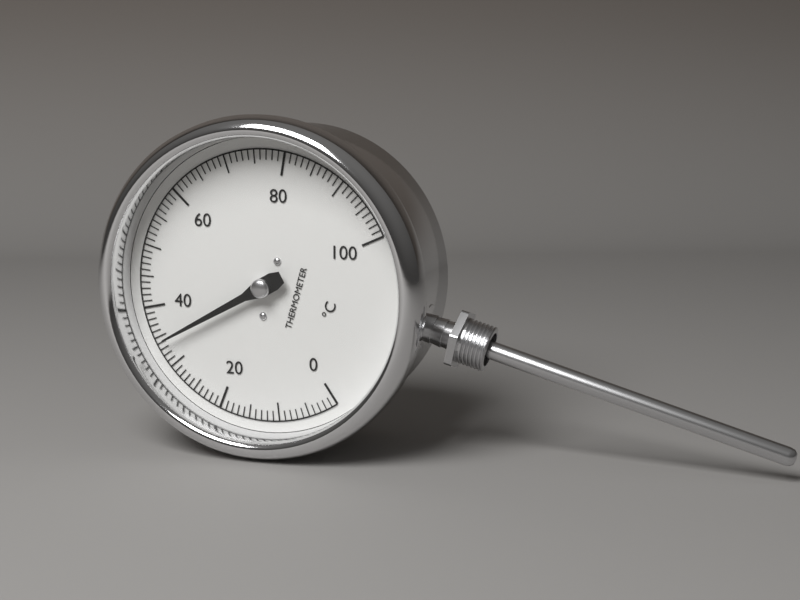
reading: 34 °C
